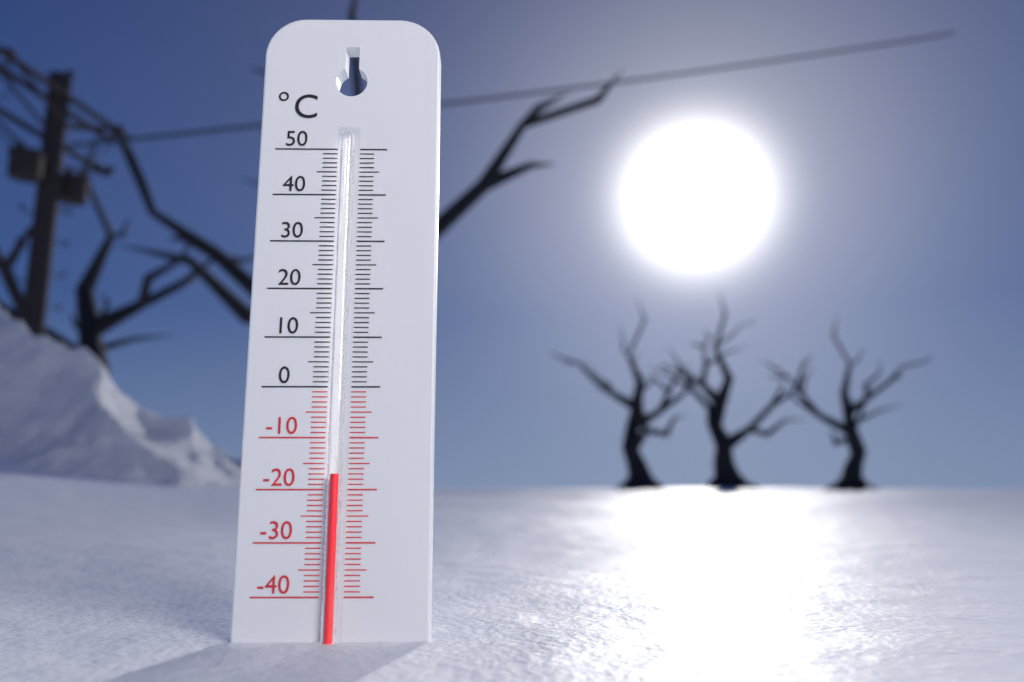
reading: -17 °C
